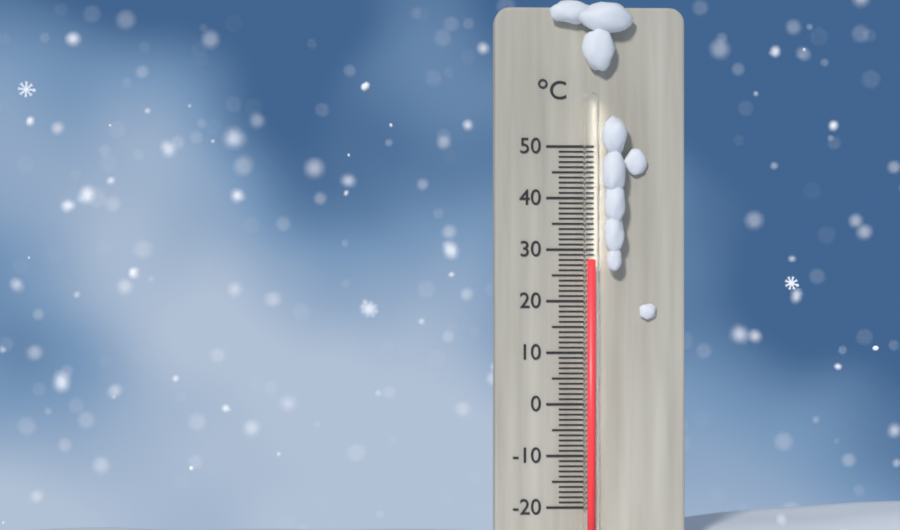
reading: 28 °C
